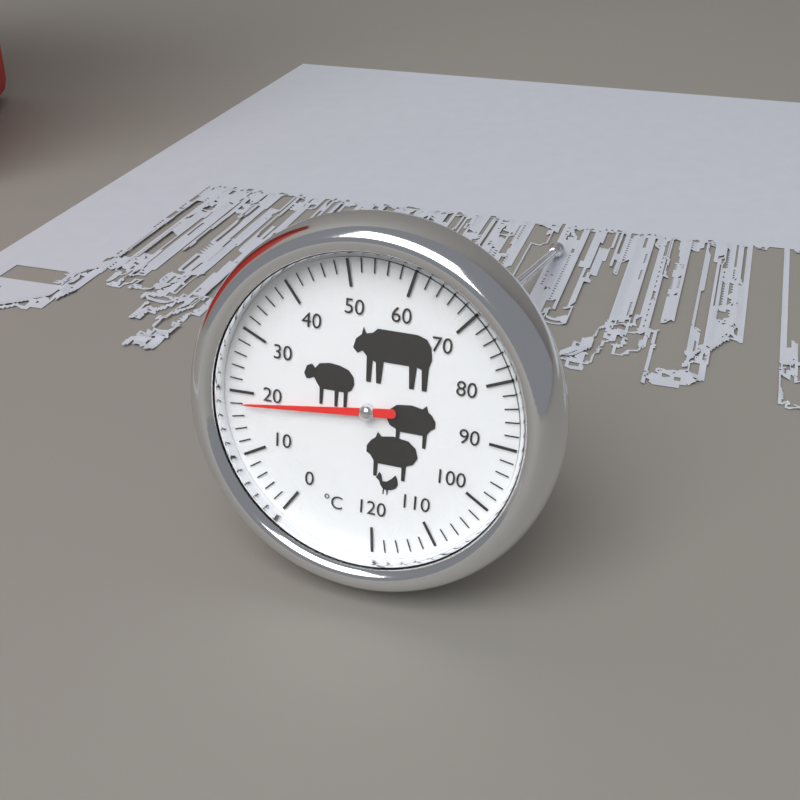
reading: 18 °C
